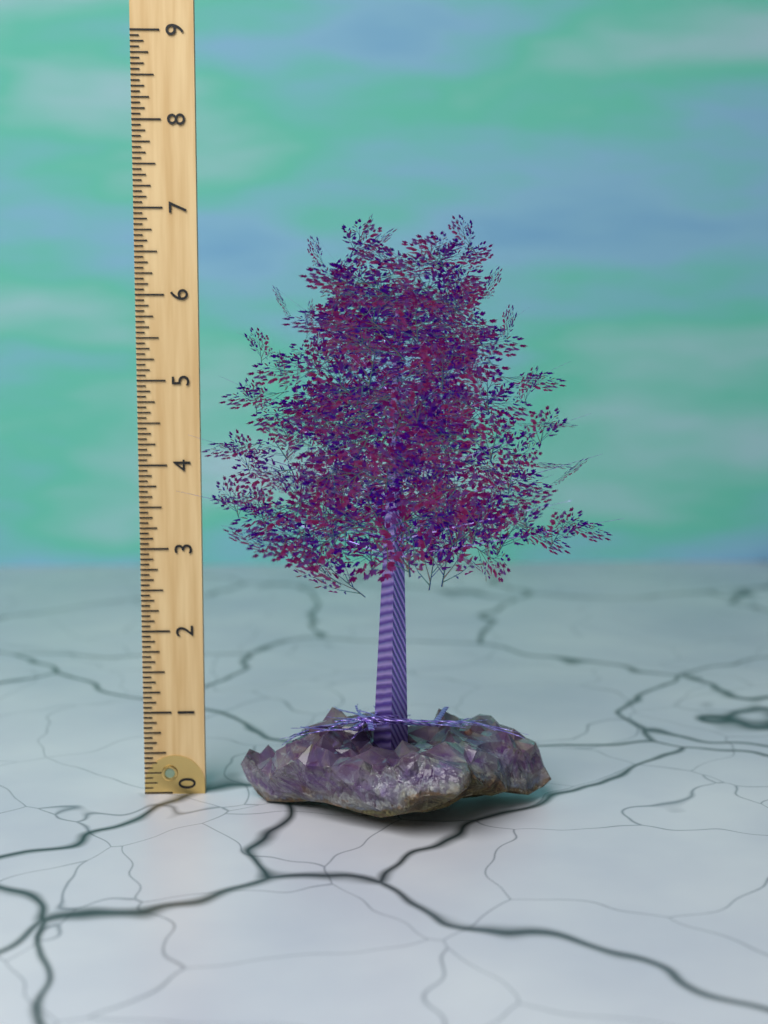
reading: 6.8750 (no unit)
